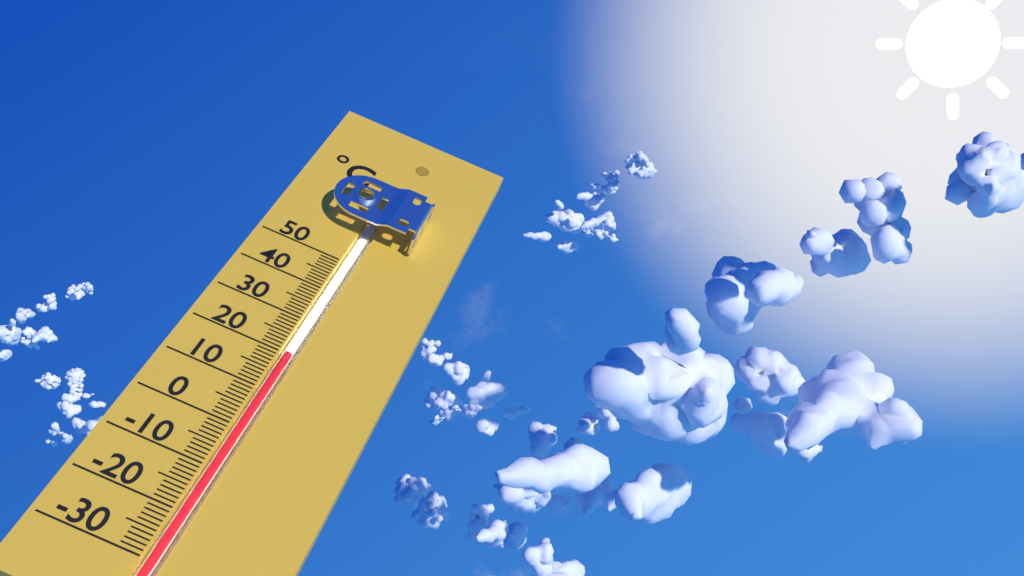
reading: 20 °C
